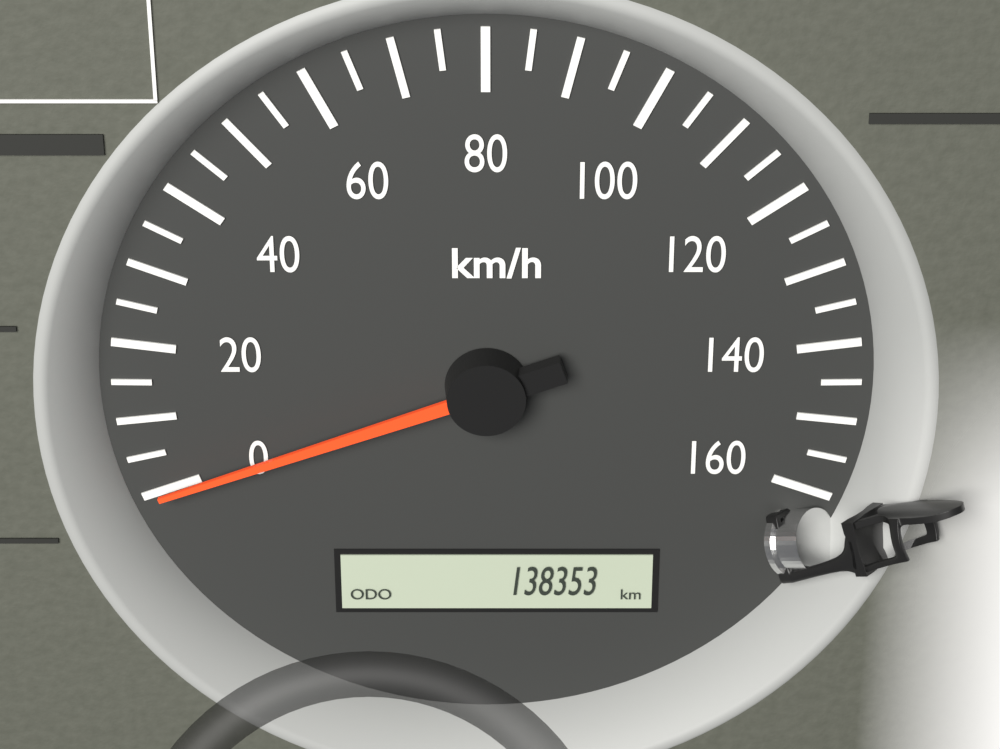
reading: 0 km/h
